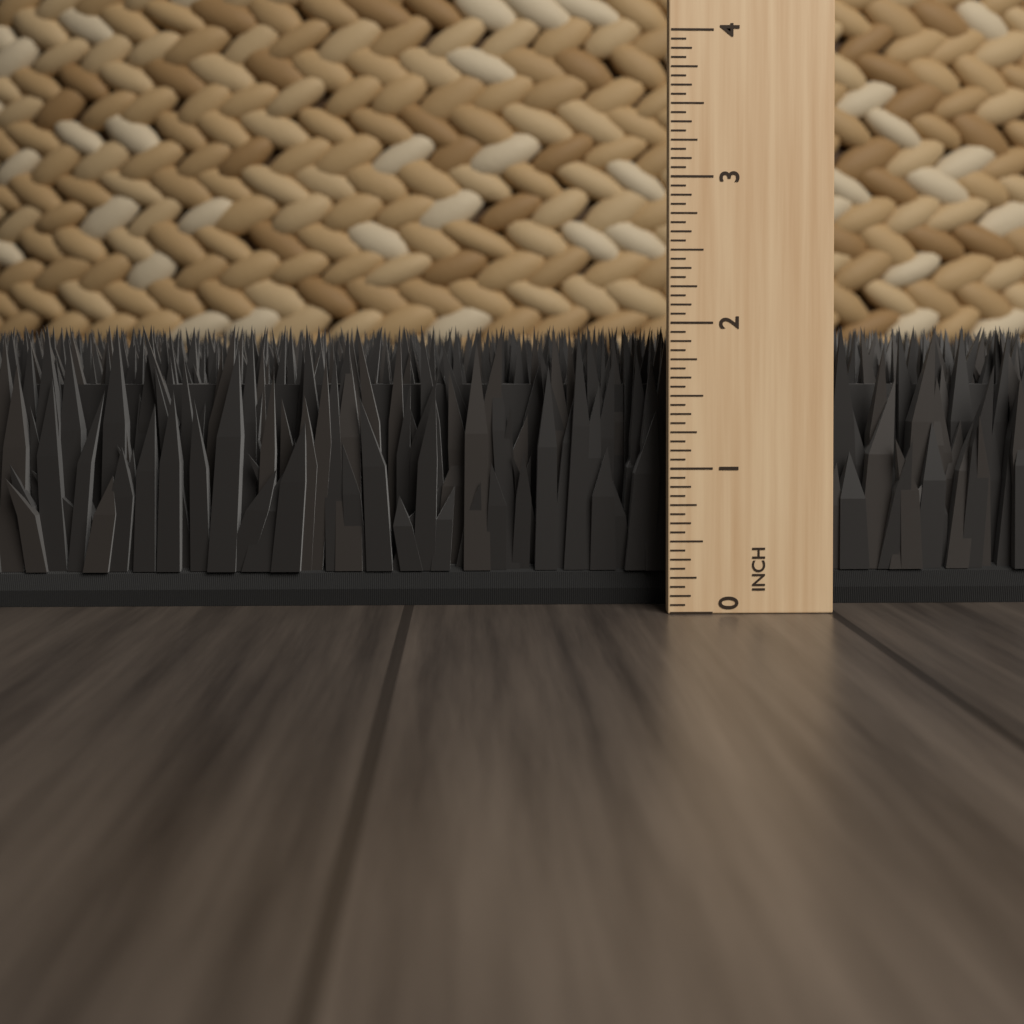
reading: 2.0000 in
